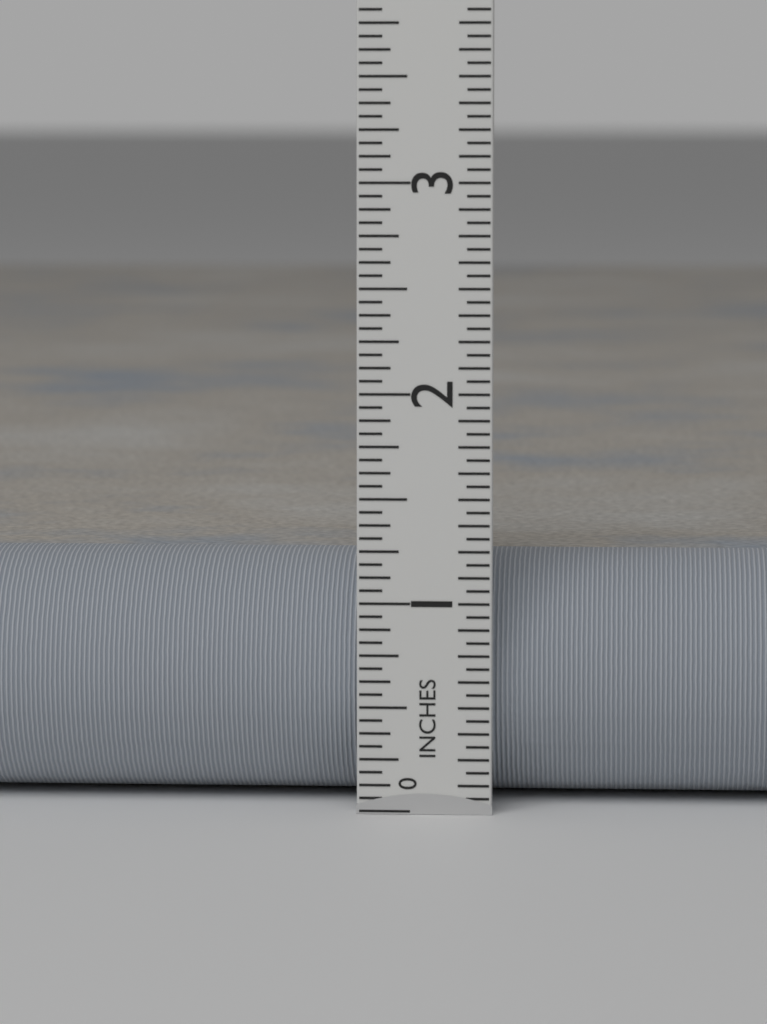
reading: 1.1875 in
